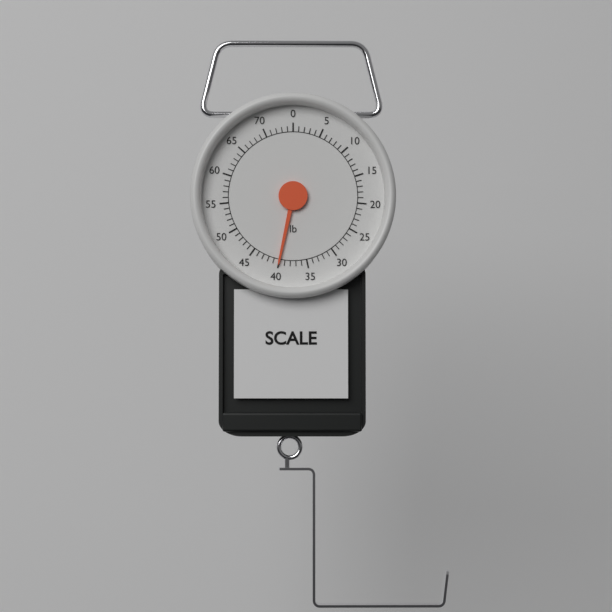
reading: 40 lb
